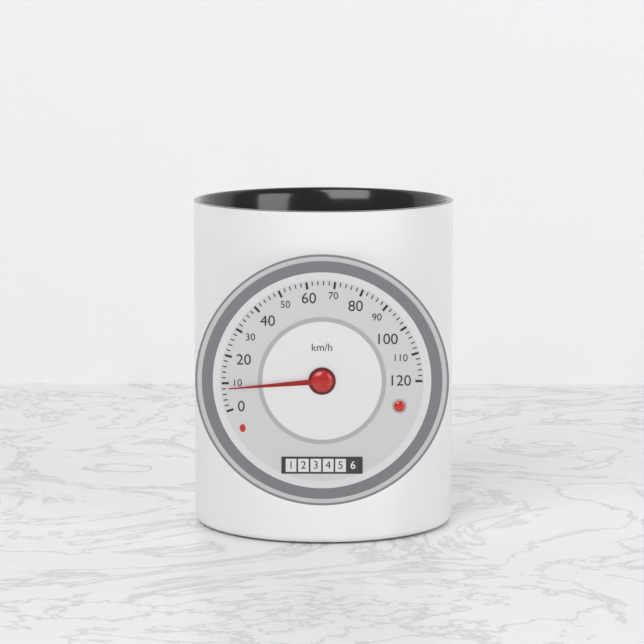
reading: 8 km/h
